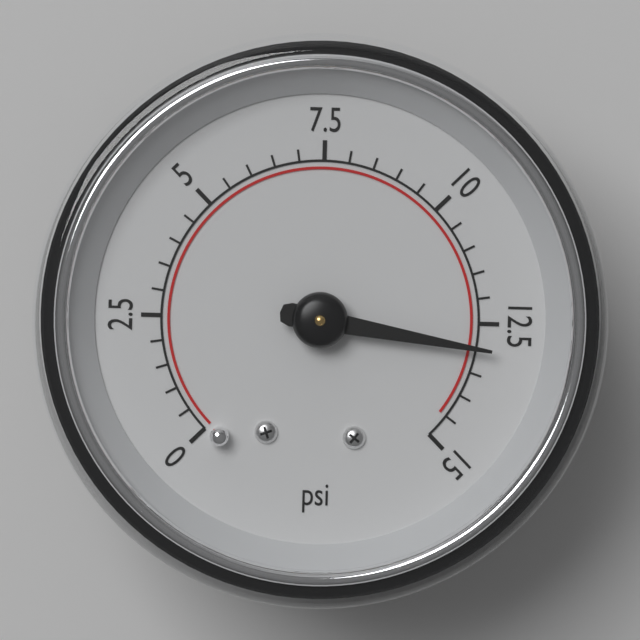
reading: 13.0 psi
